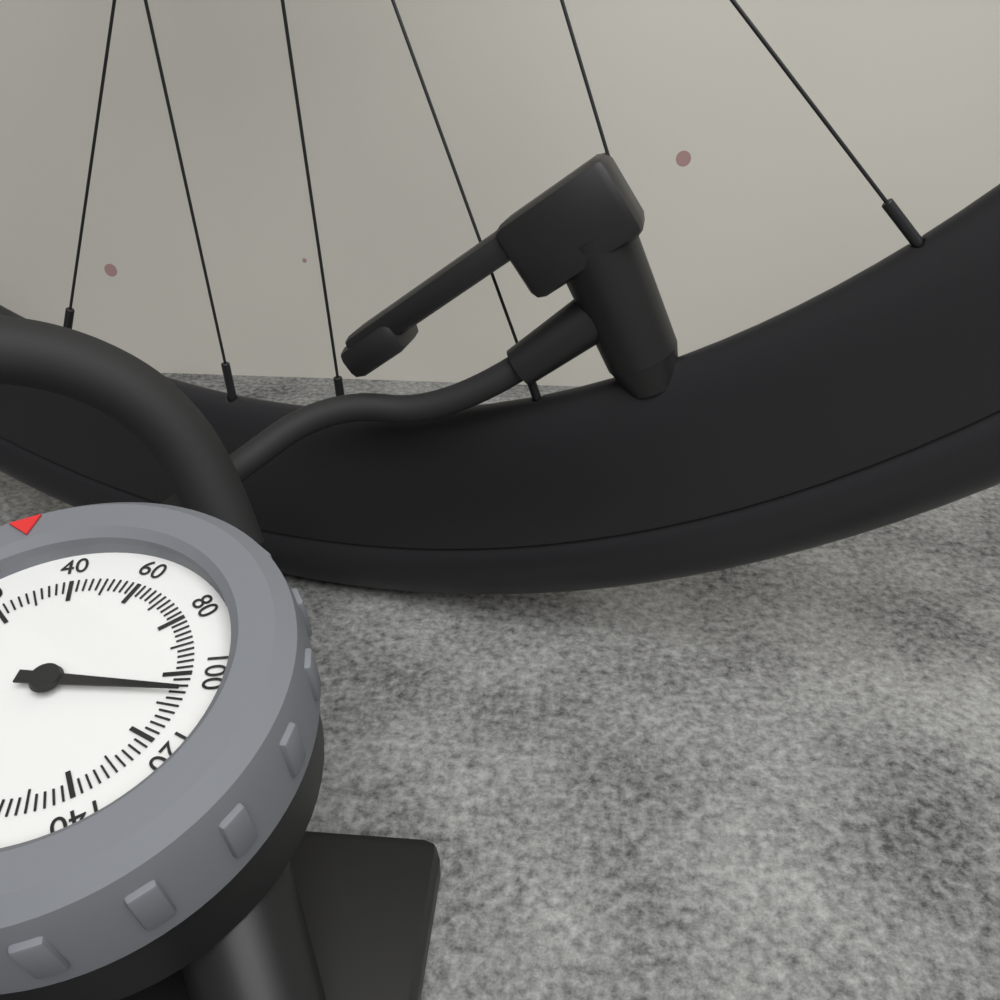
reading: 106 psi
